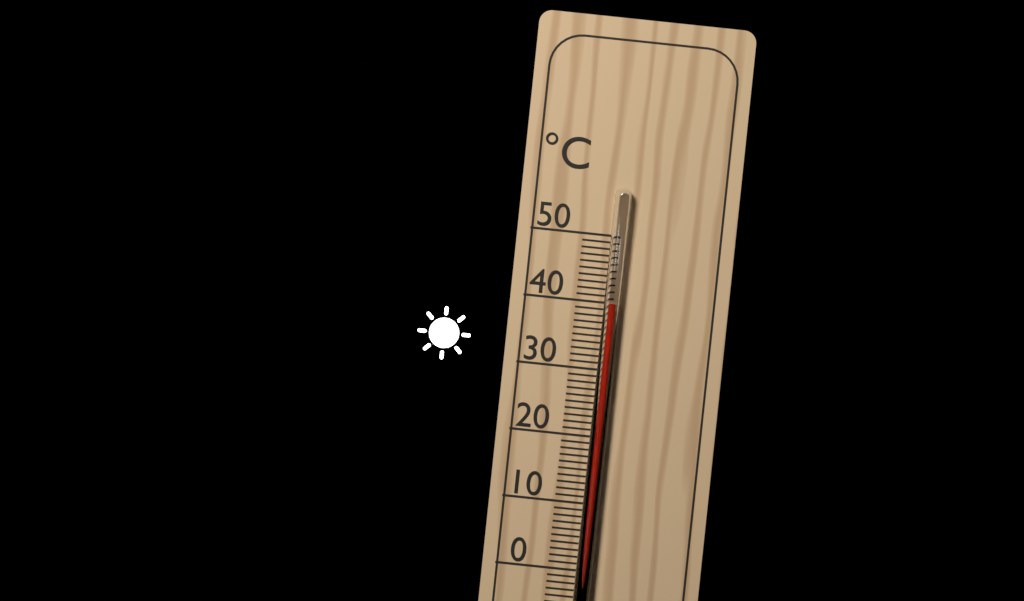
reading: 40 °C
